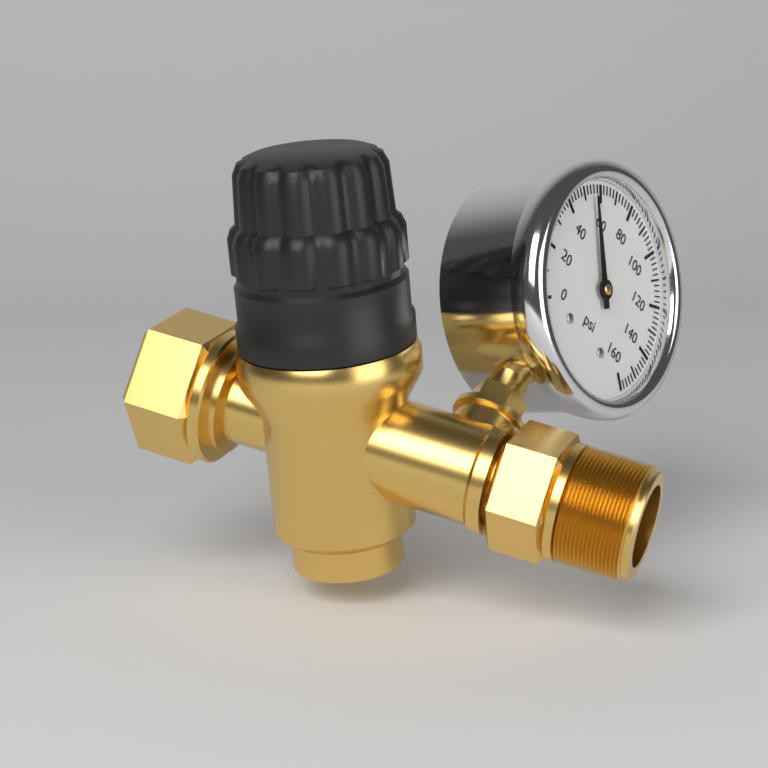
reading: 56 psi
